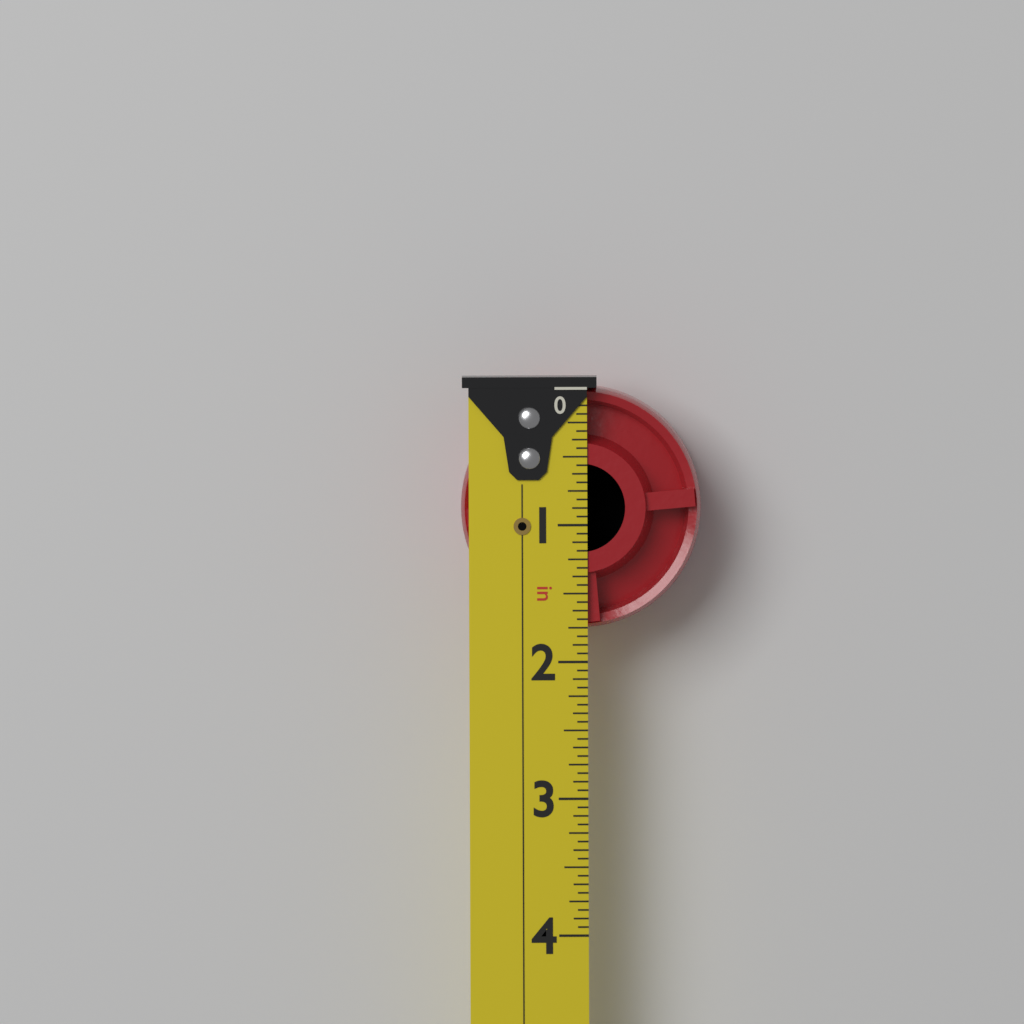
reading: 1.7500 in
